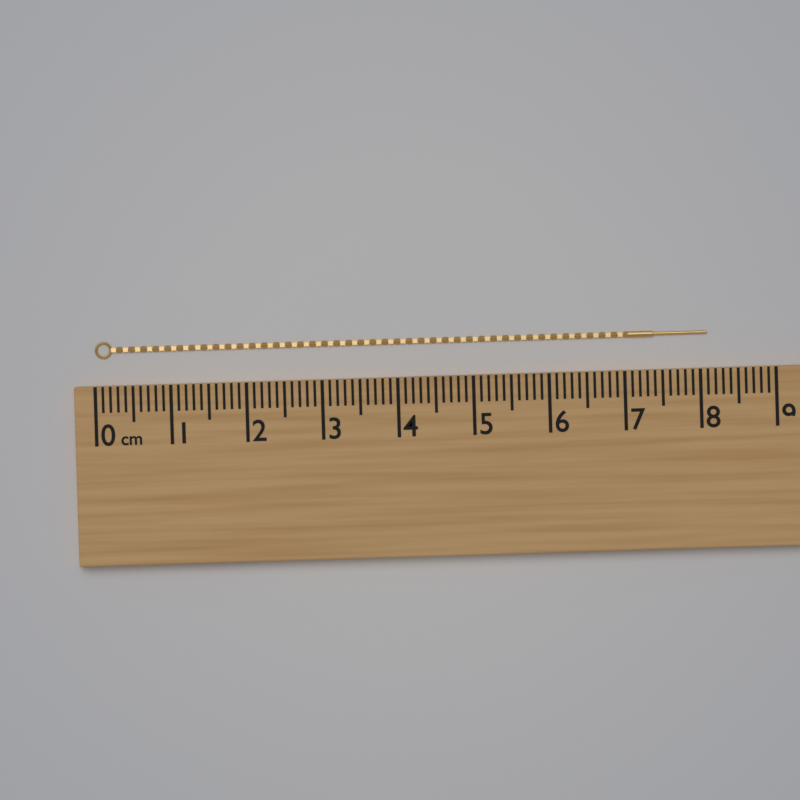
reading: 8.1 cm
